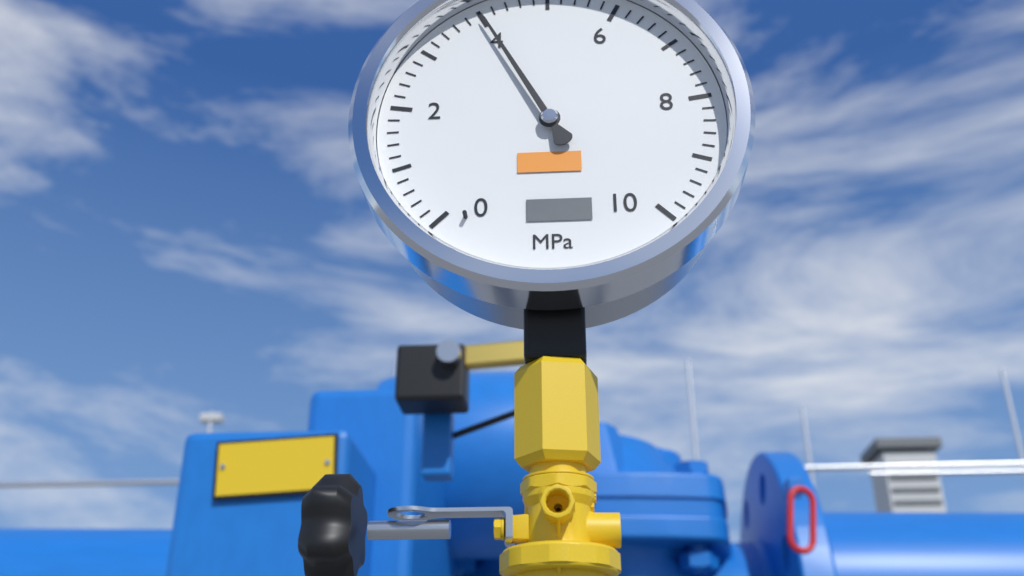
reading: 4.0 MPa
